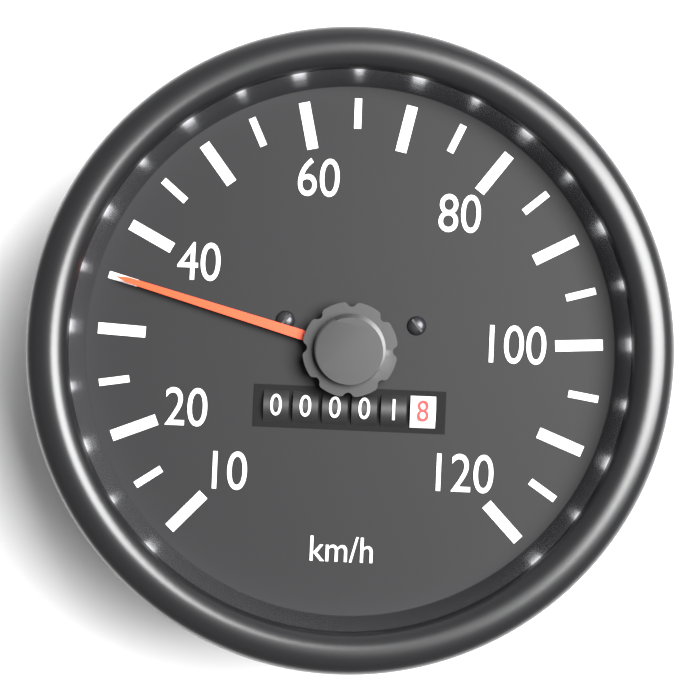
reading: 35 km/h
